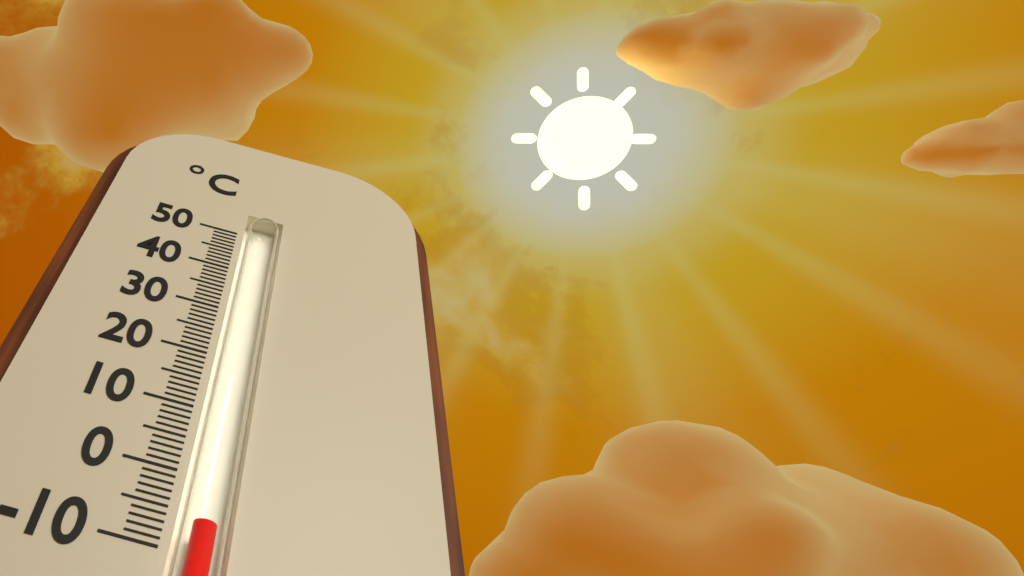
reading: -6 °C
